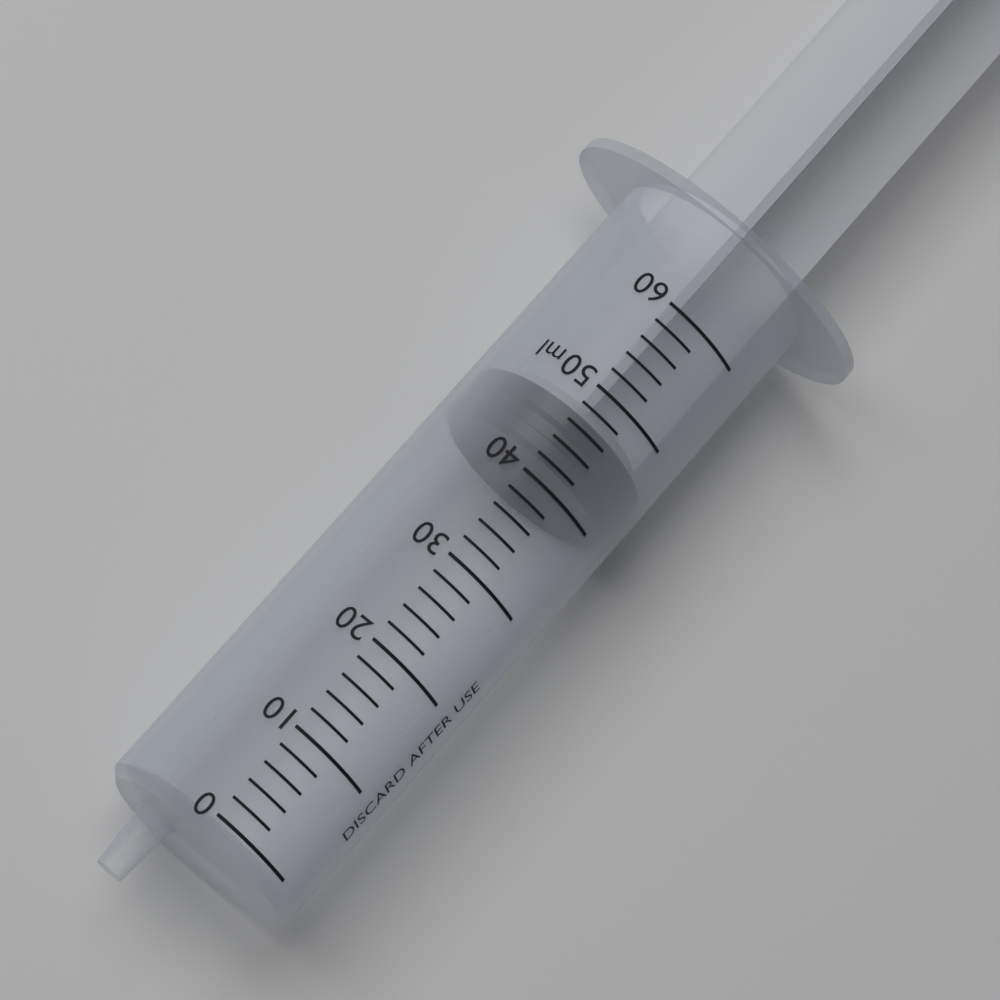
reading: 42 ml
